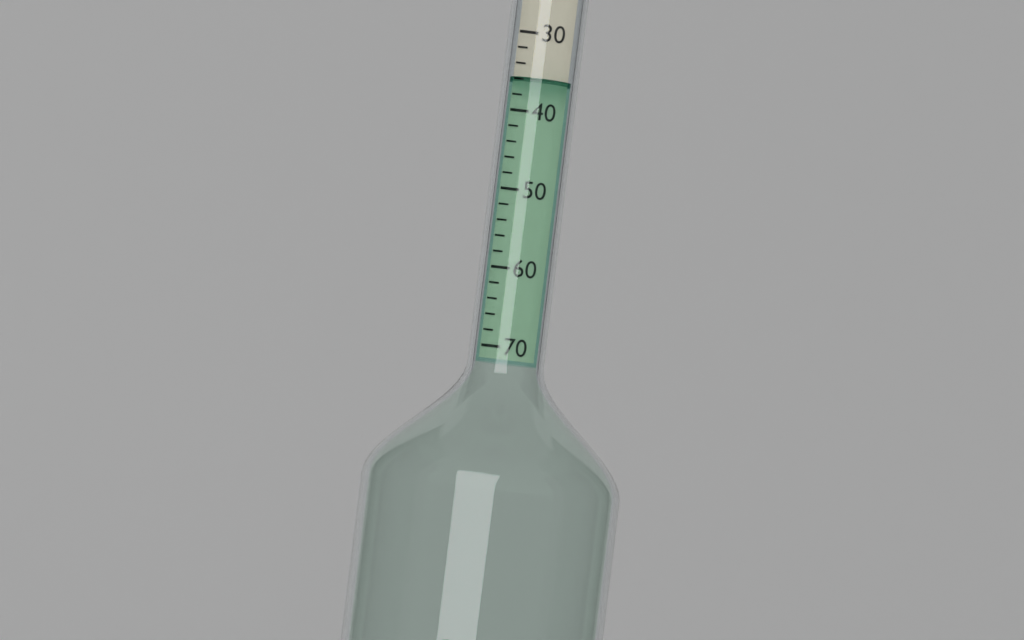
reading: 36 (no unit)
